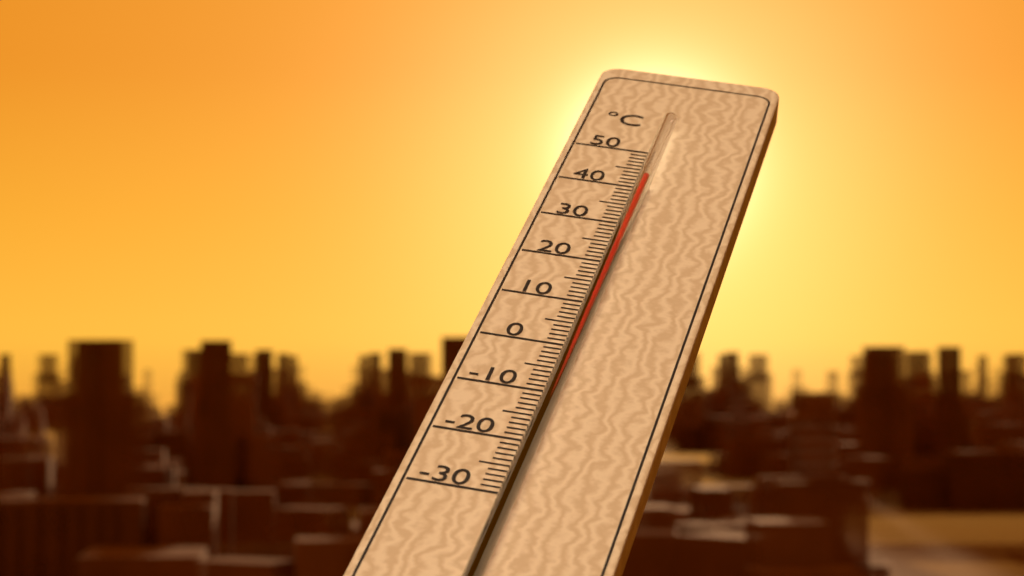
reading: 40 °C
